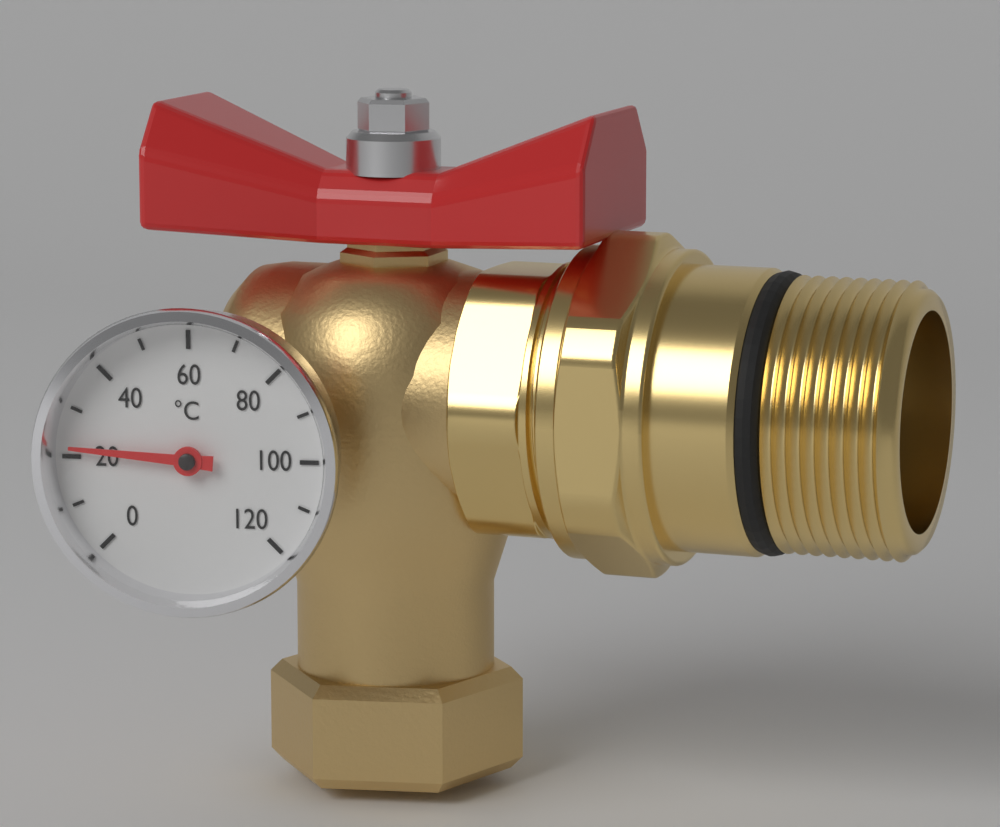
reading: 22 °C
